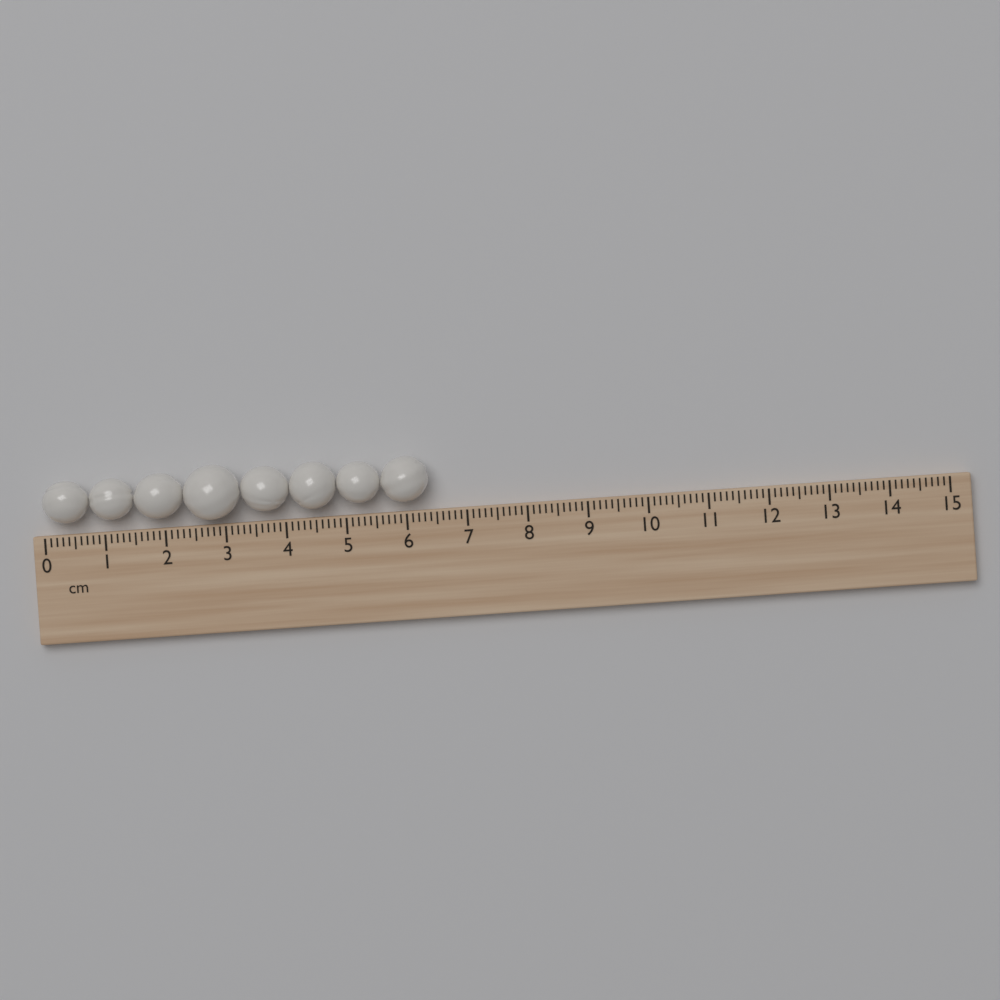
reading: 6.4 cm
